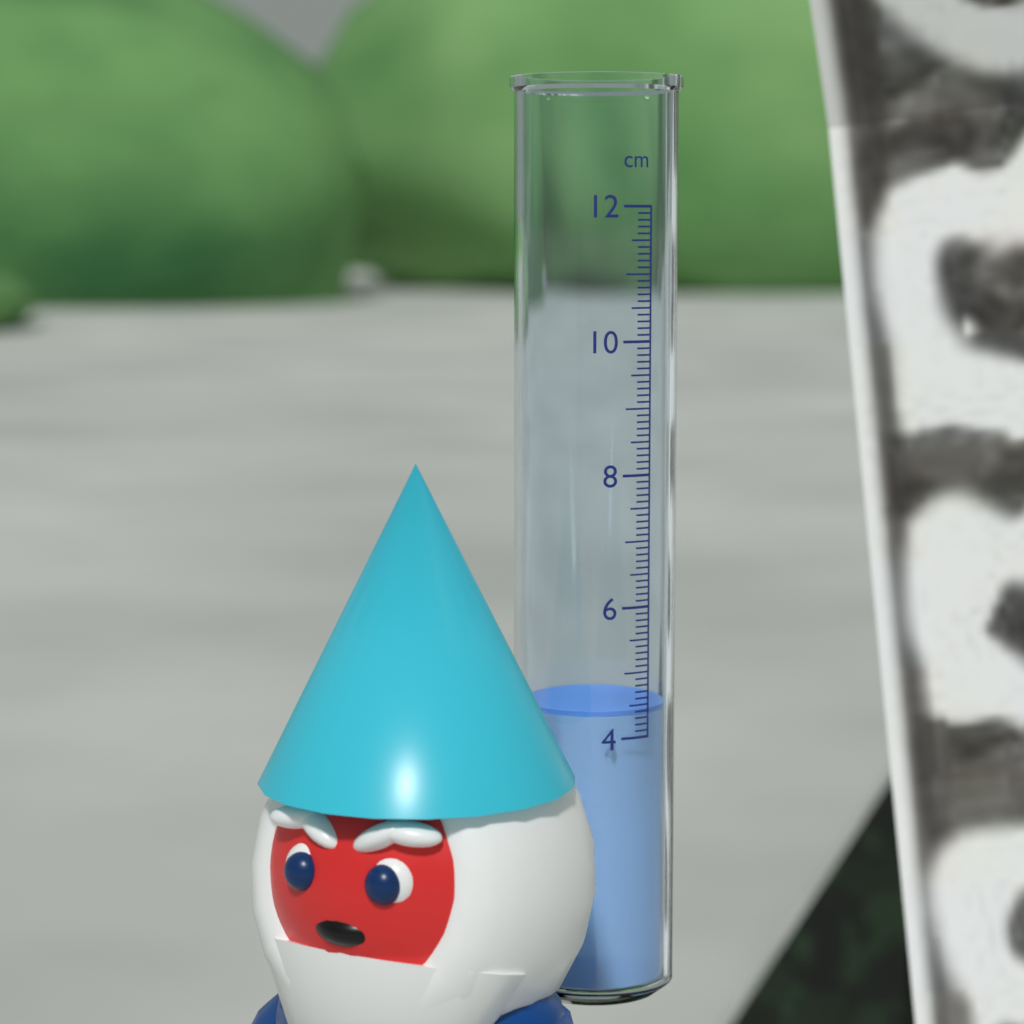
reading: 4.4 cm
